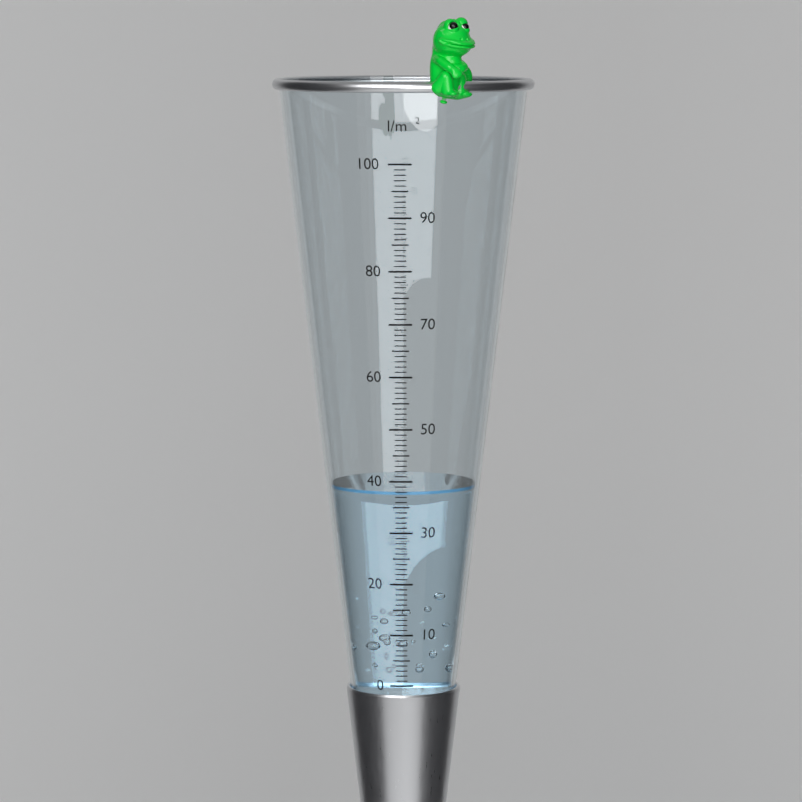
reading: 38 l/m²
